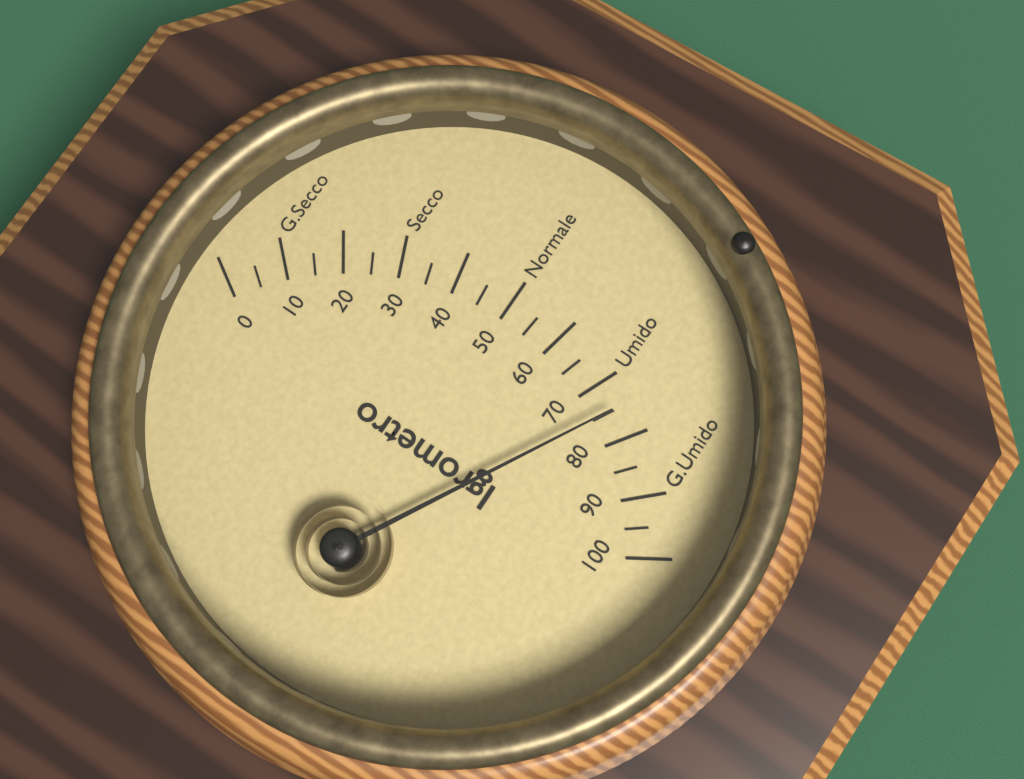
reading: 75 (no unit)
